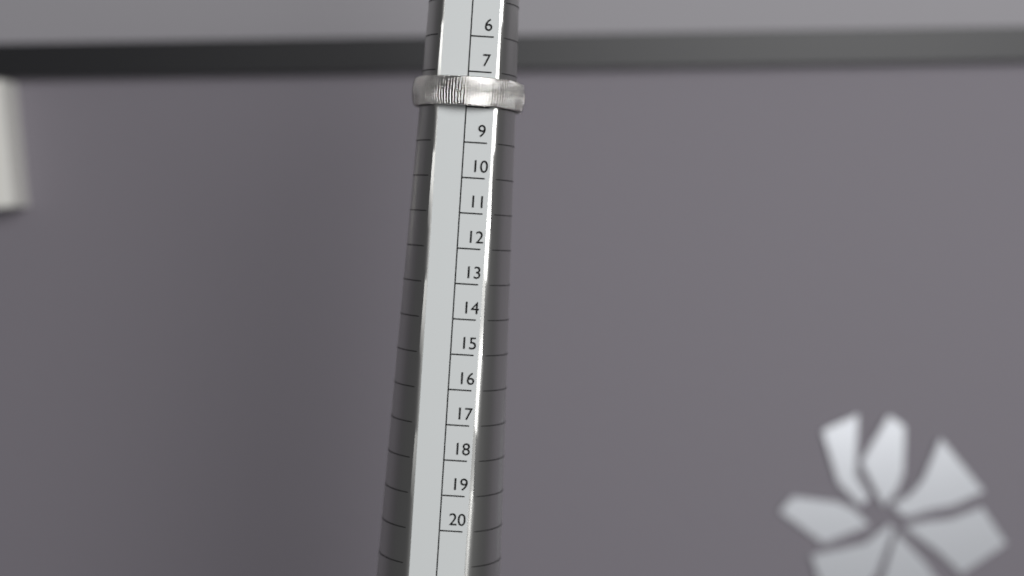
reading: 8 (no unit)
